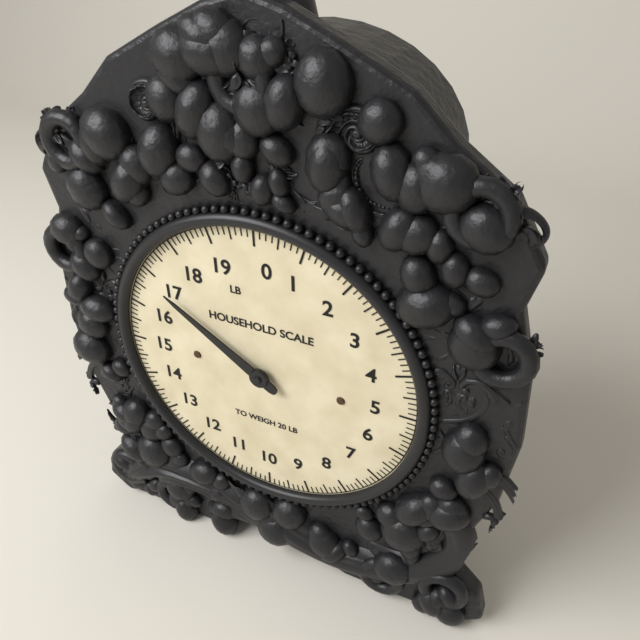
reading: 16.875 lb
